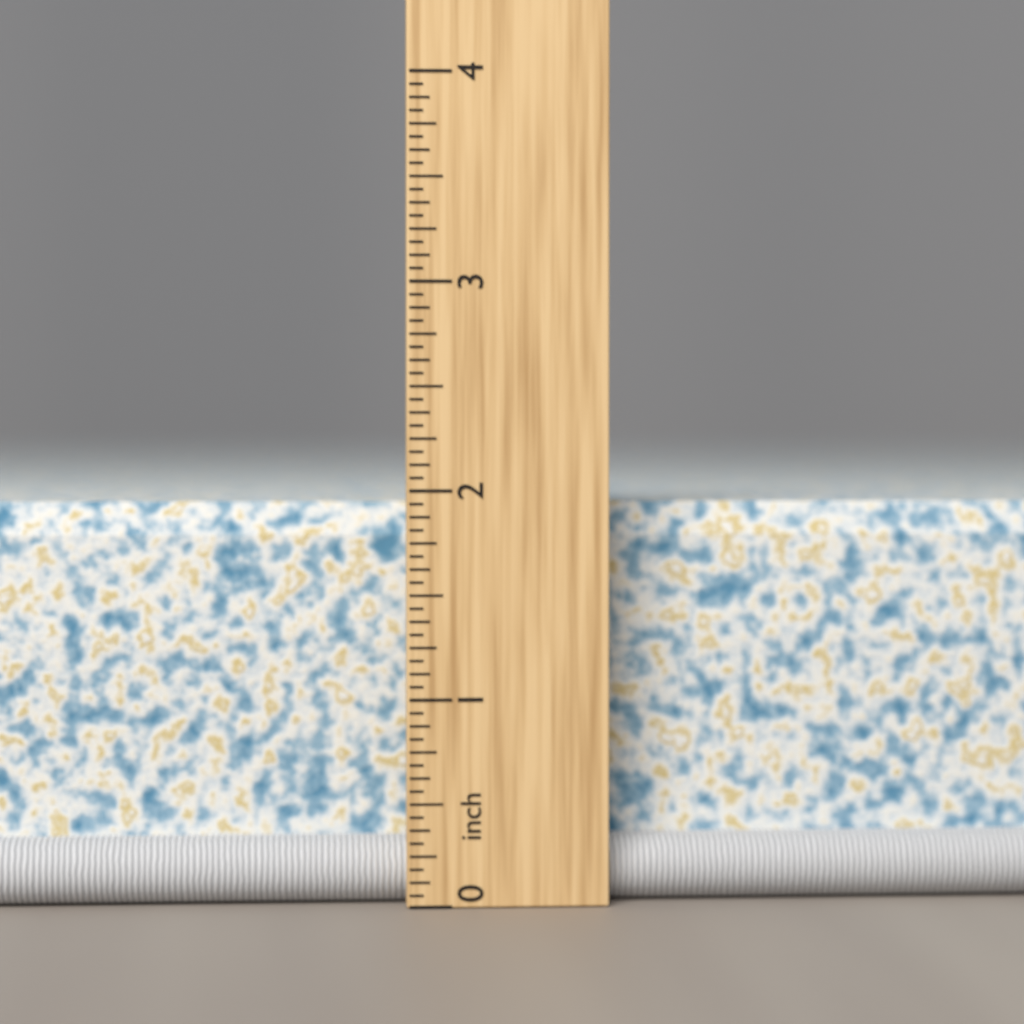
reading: 1.9375 inch
